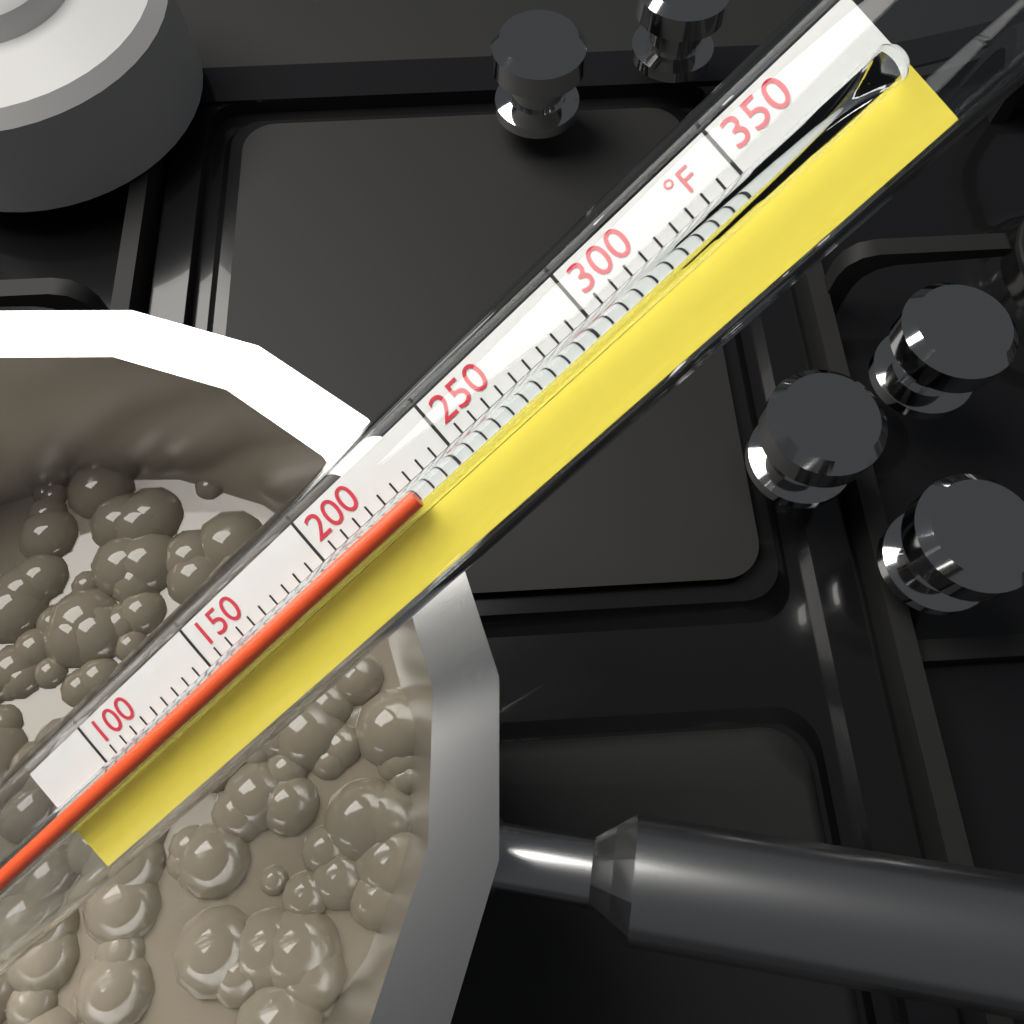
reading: 235 °F
